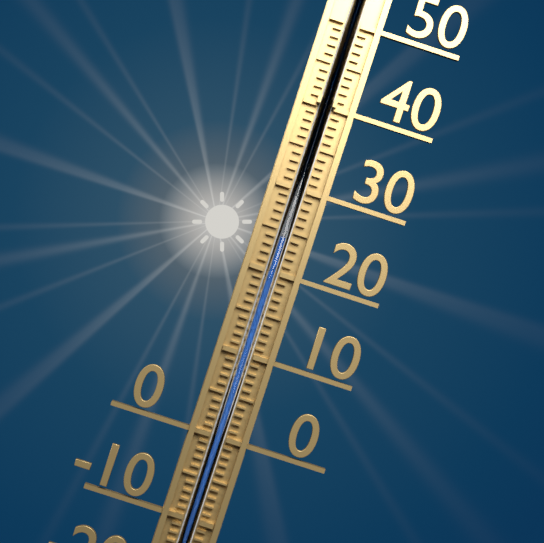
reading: 24 °C
